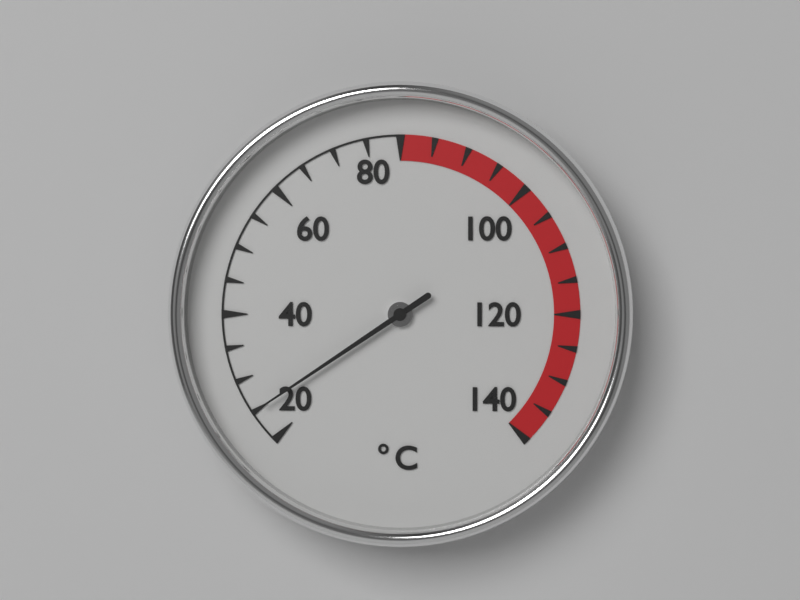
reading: 25 °C
